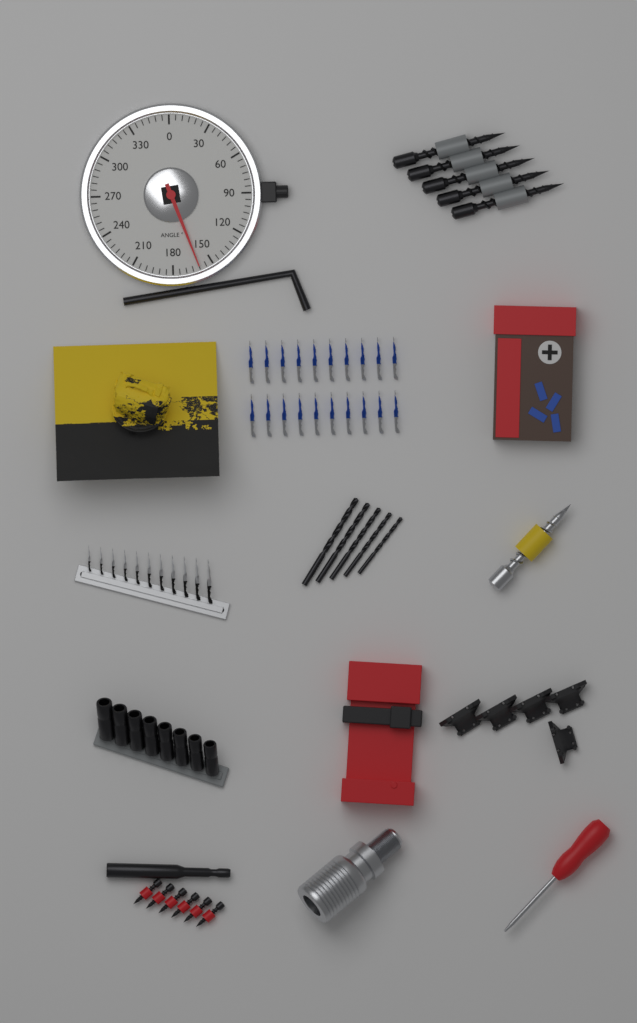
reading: 160 °
